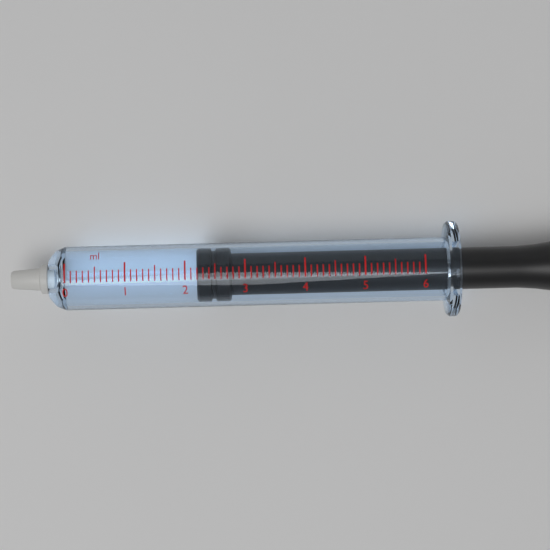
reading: 2.2 ml
